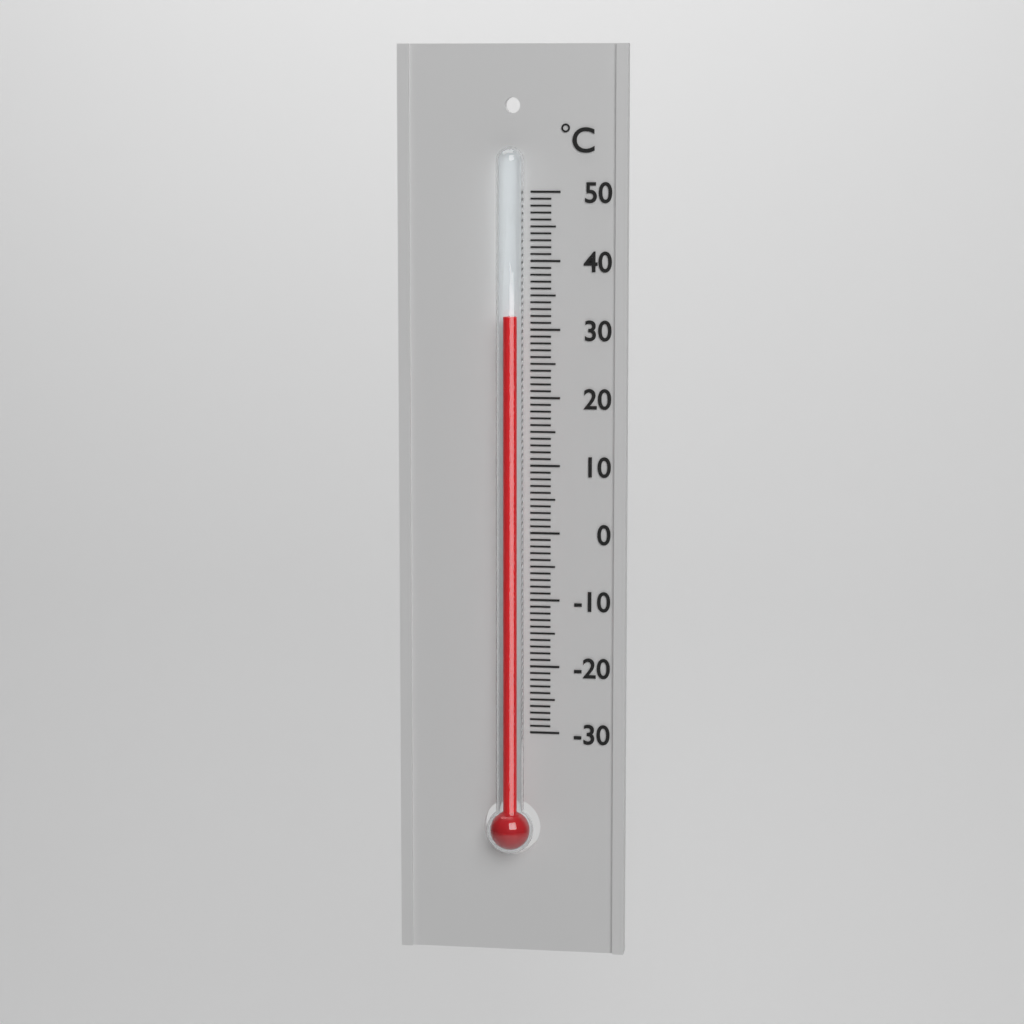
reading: 32 °C
